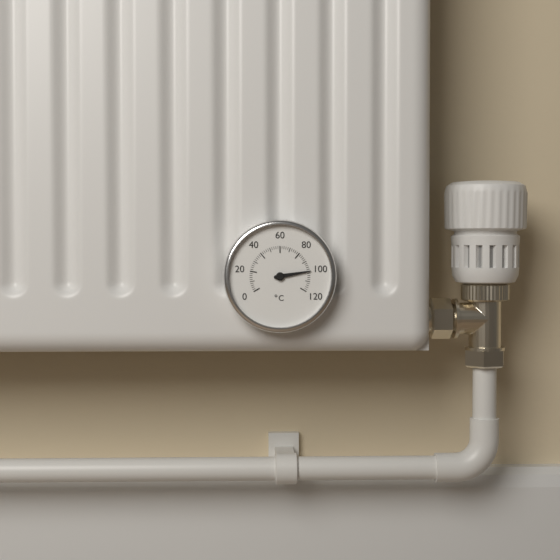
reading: 100 °C
